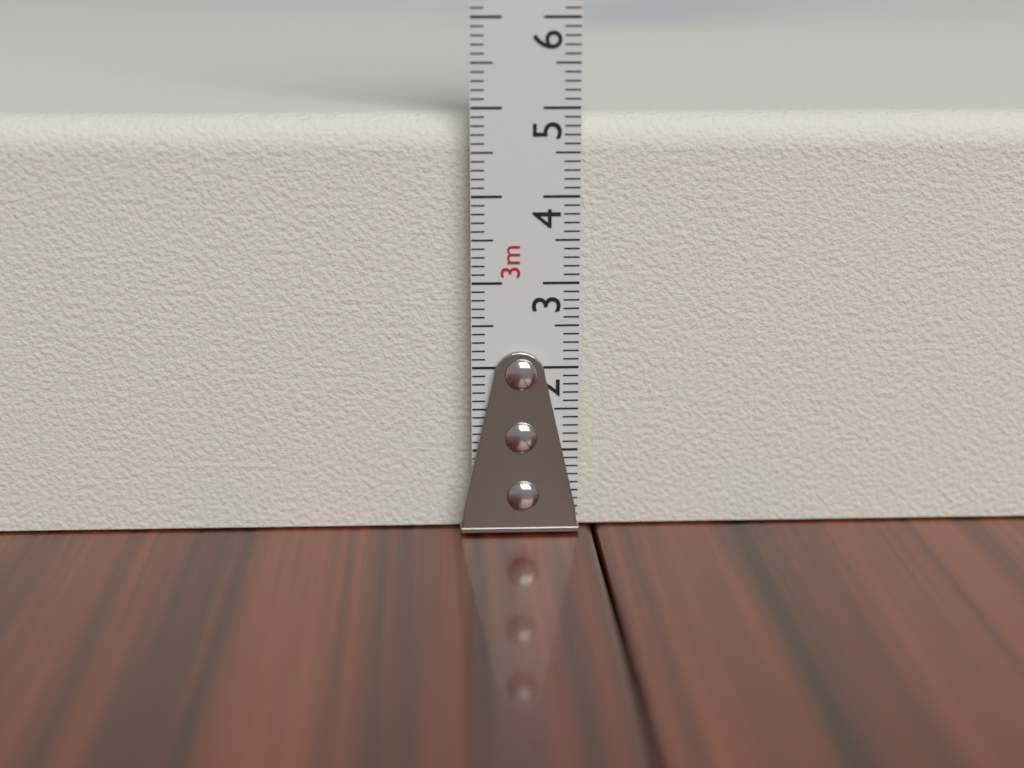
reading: 4.9 cm
